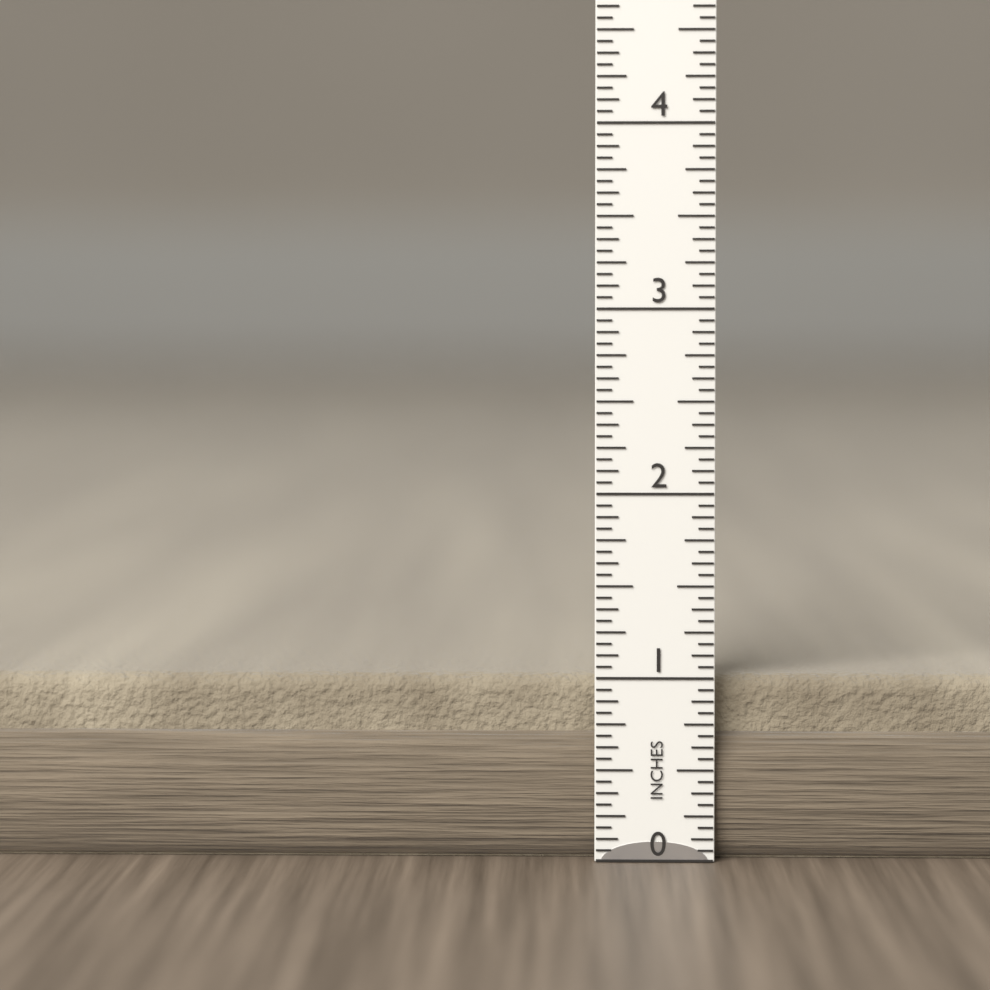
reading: 1.0000 in
